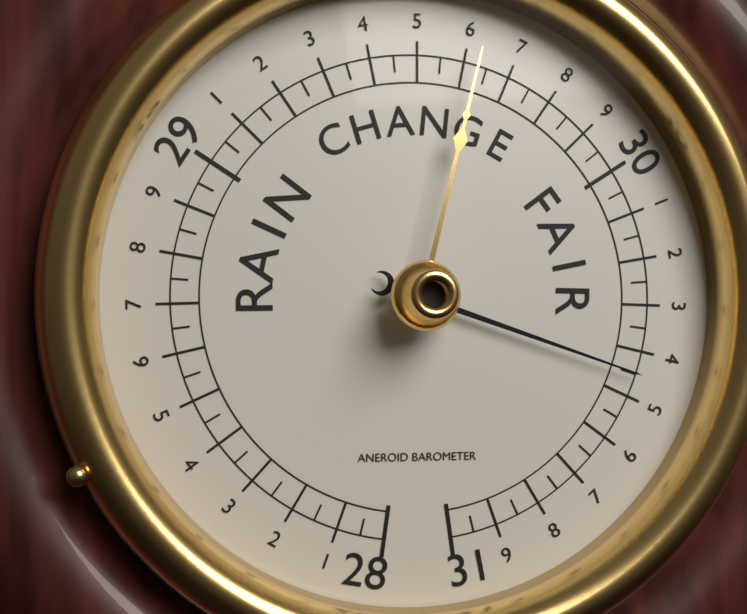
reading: 30.45 (no unit)
